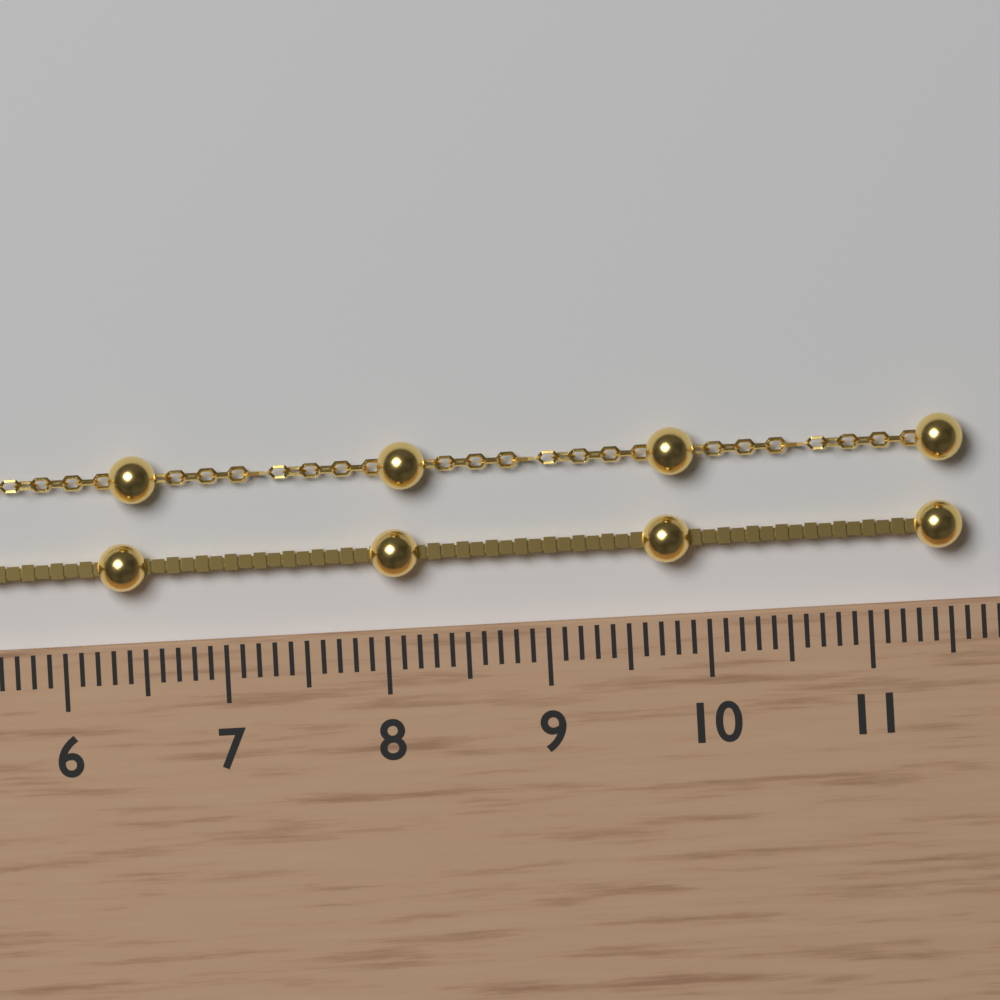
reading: 11.6 cm
